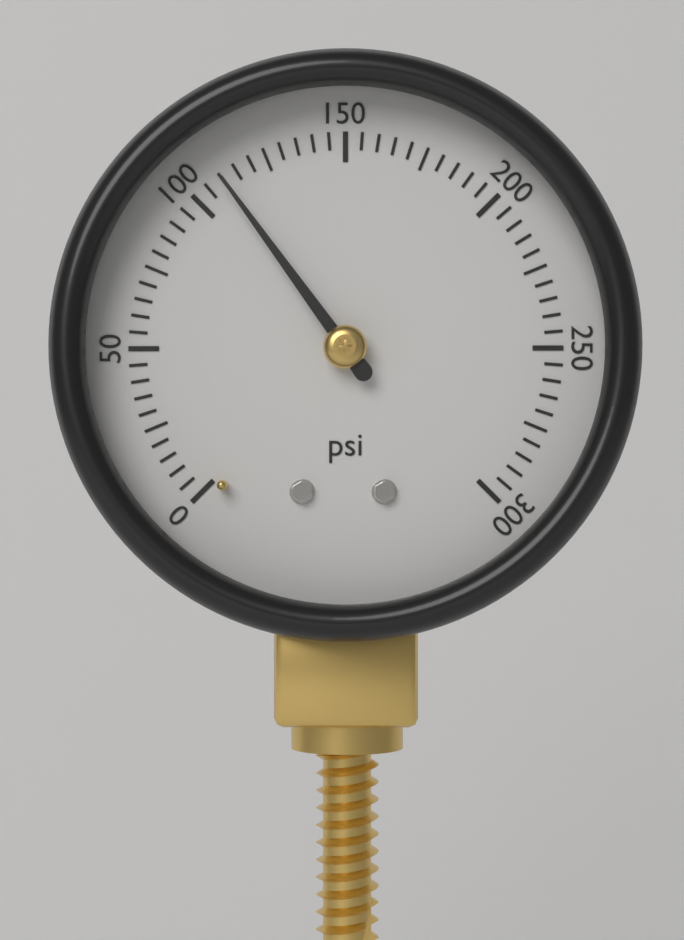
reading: 110 psi
